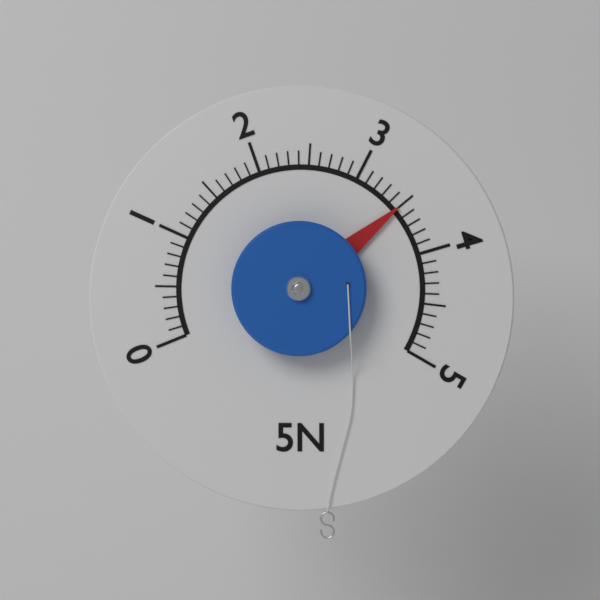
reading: 3.5 N
